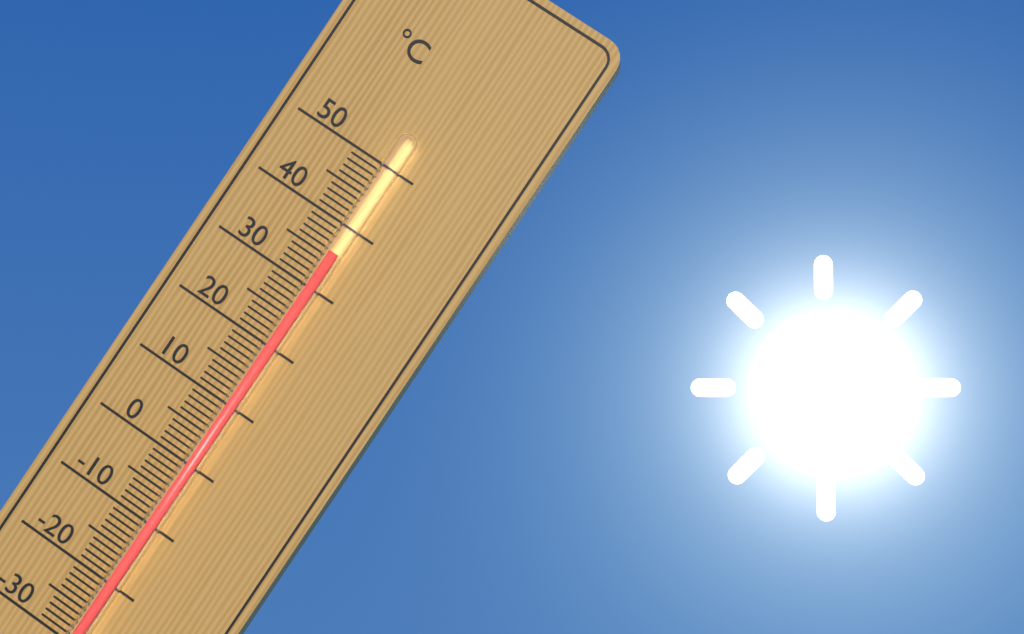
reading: 36 °C
